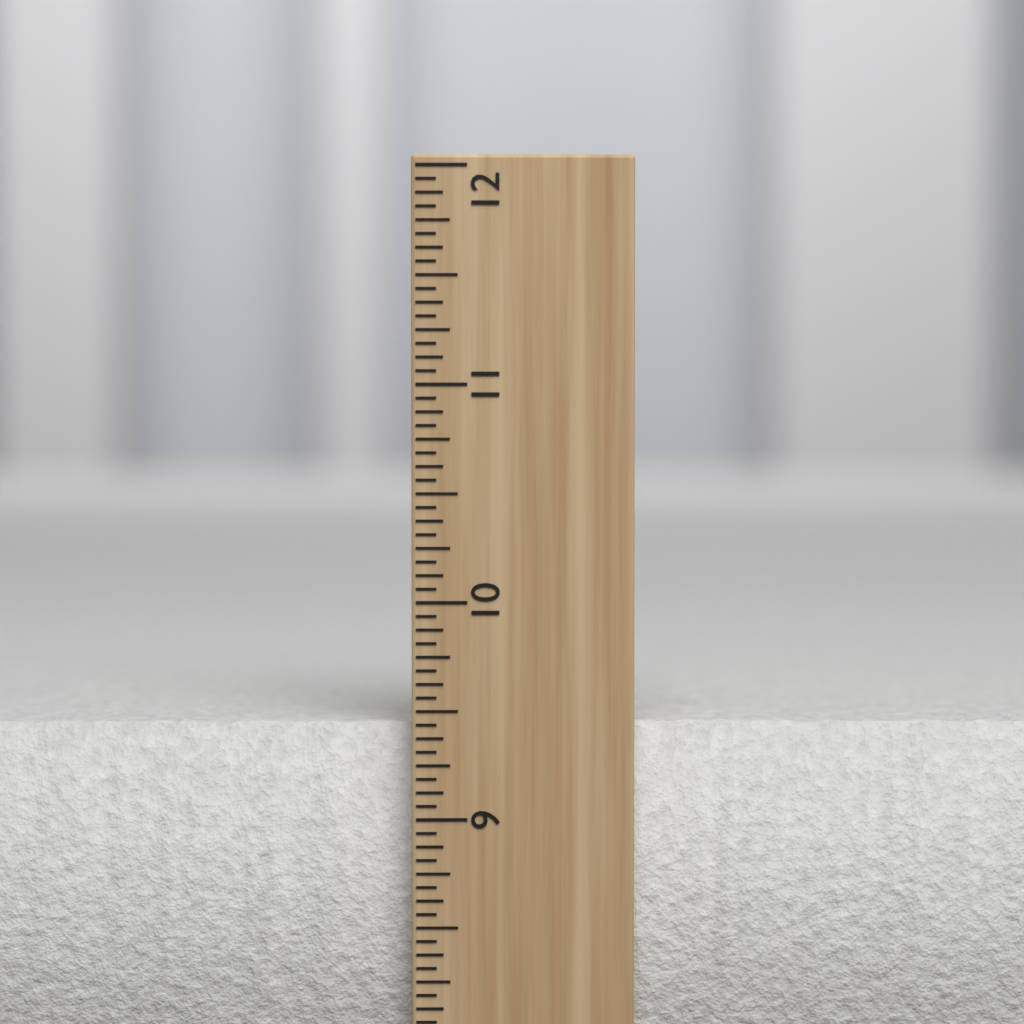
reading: 9.4375 inch
